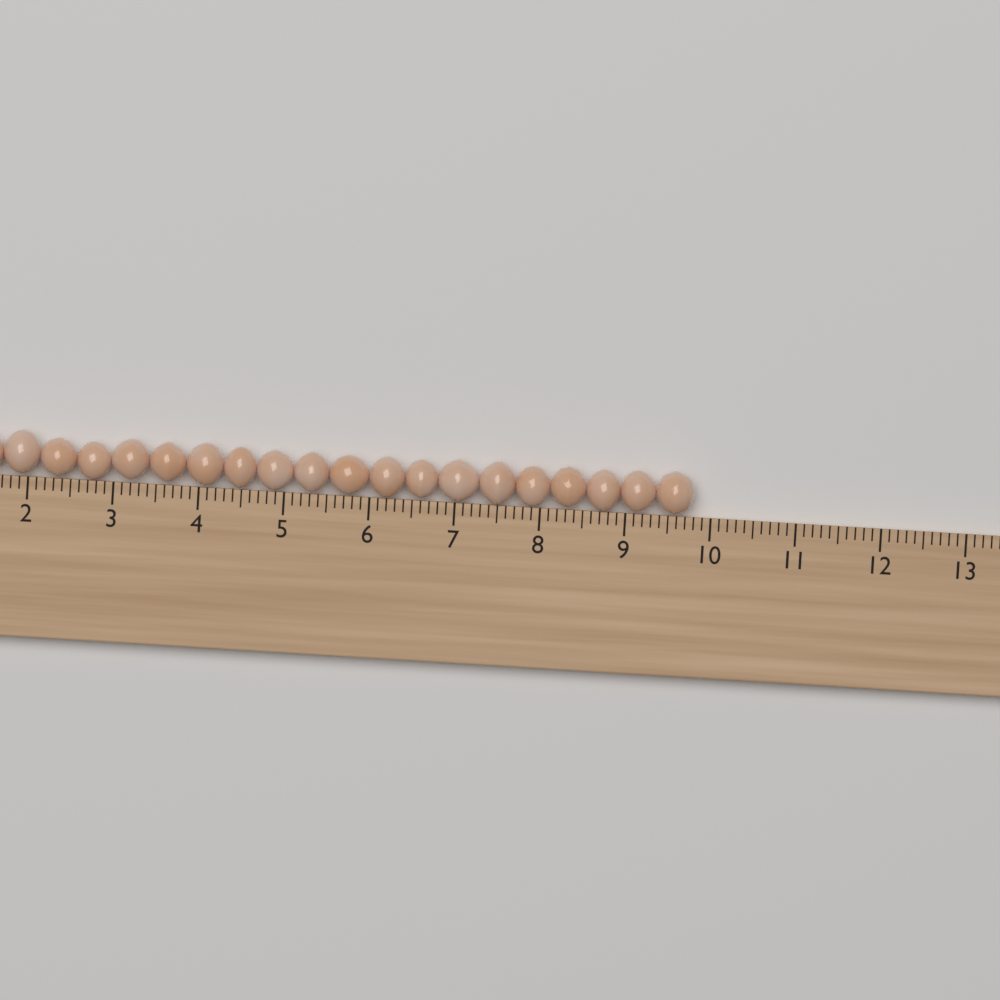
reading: 9.8 cm
